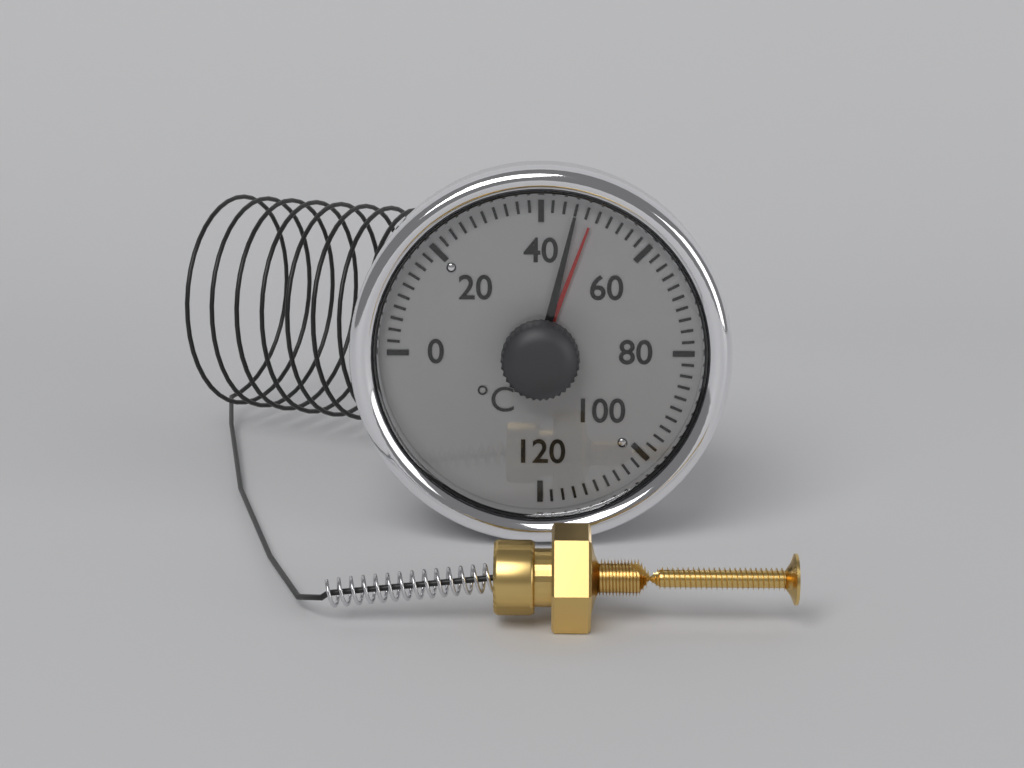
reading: 46 °C
